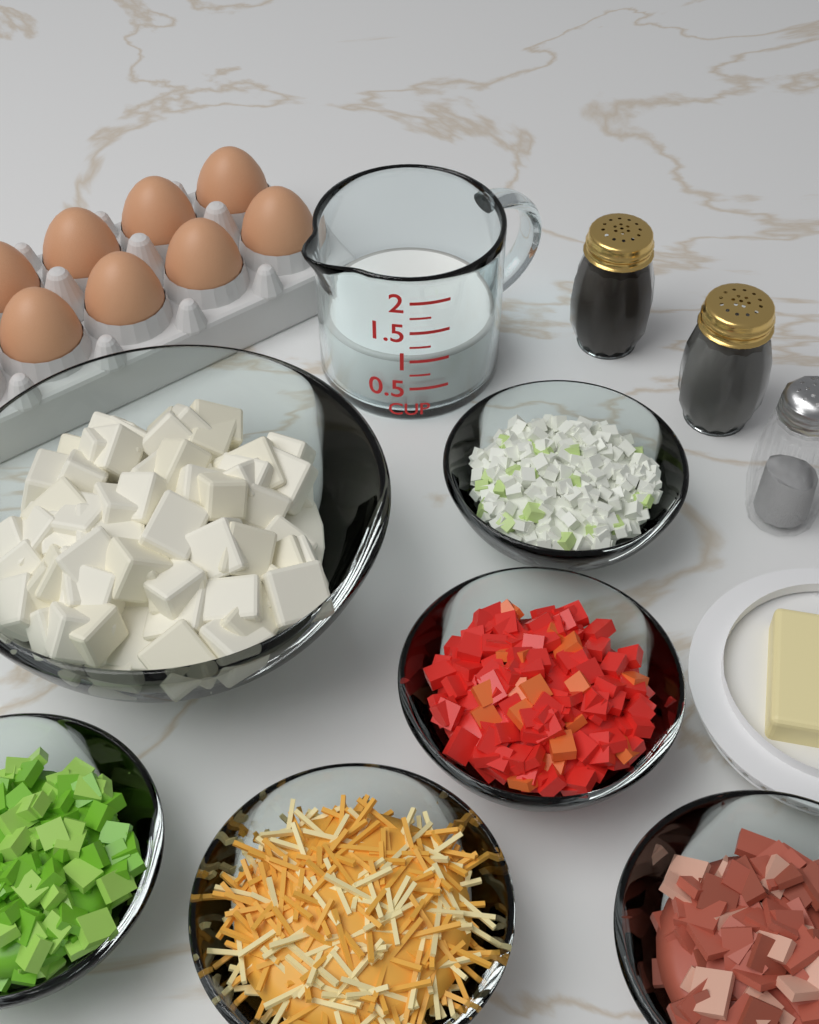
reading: 1.00 cup
